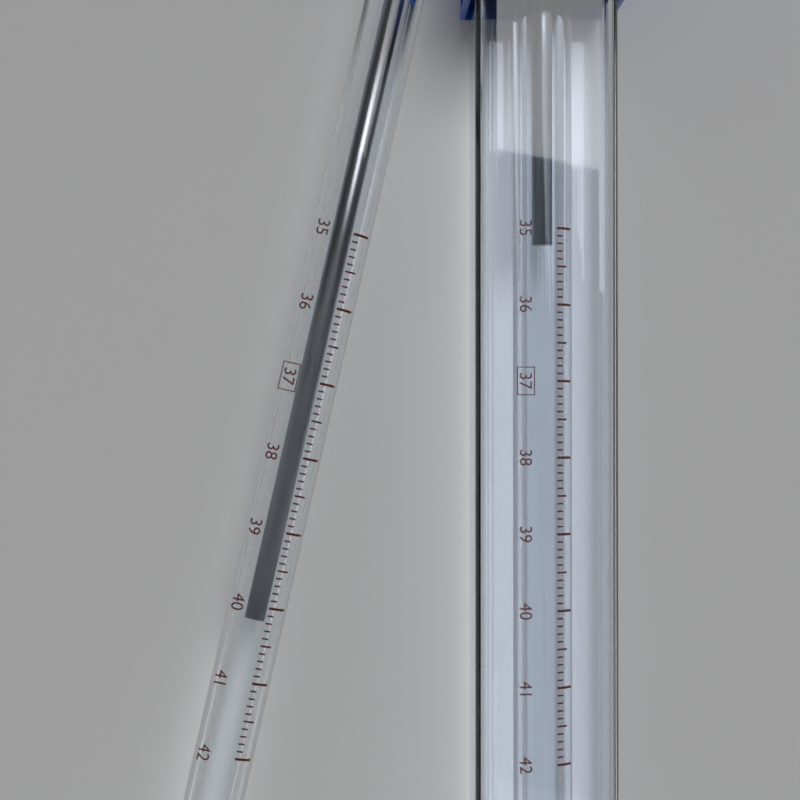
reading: 40.2 °C
